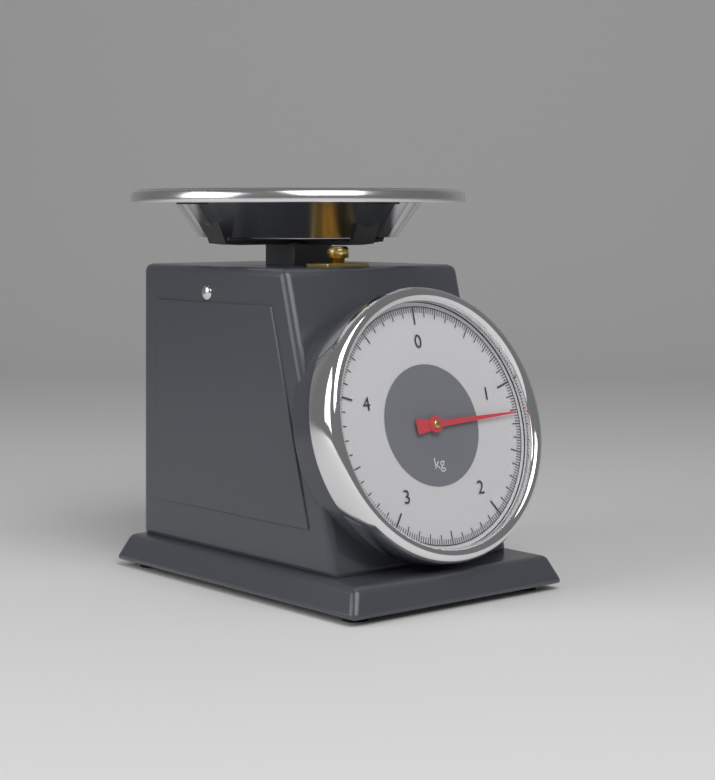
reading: 1.22 kg
